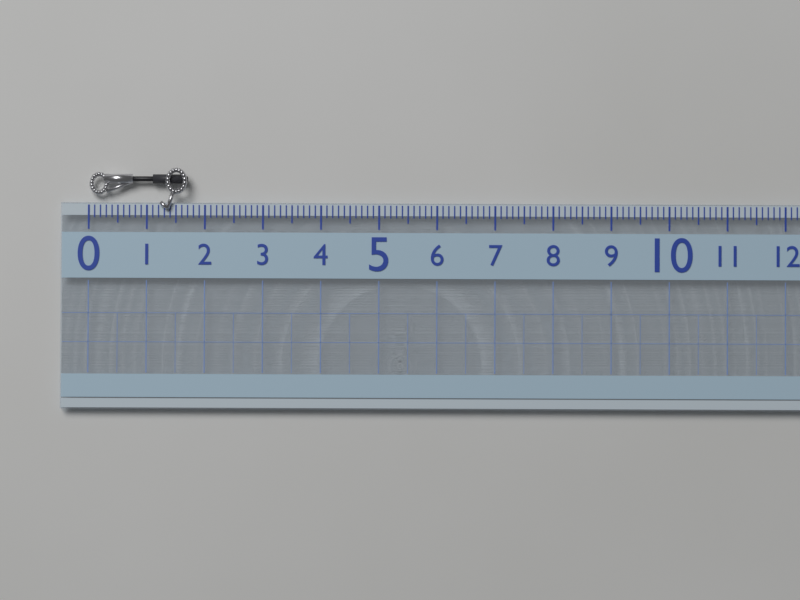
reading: 1.7 (no unit)
